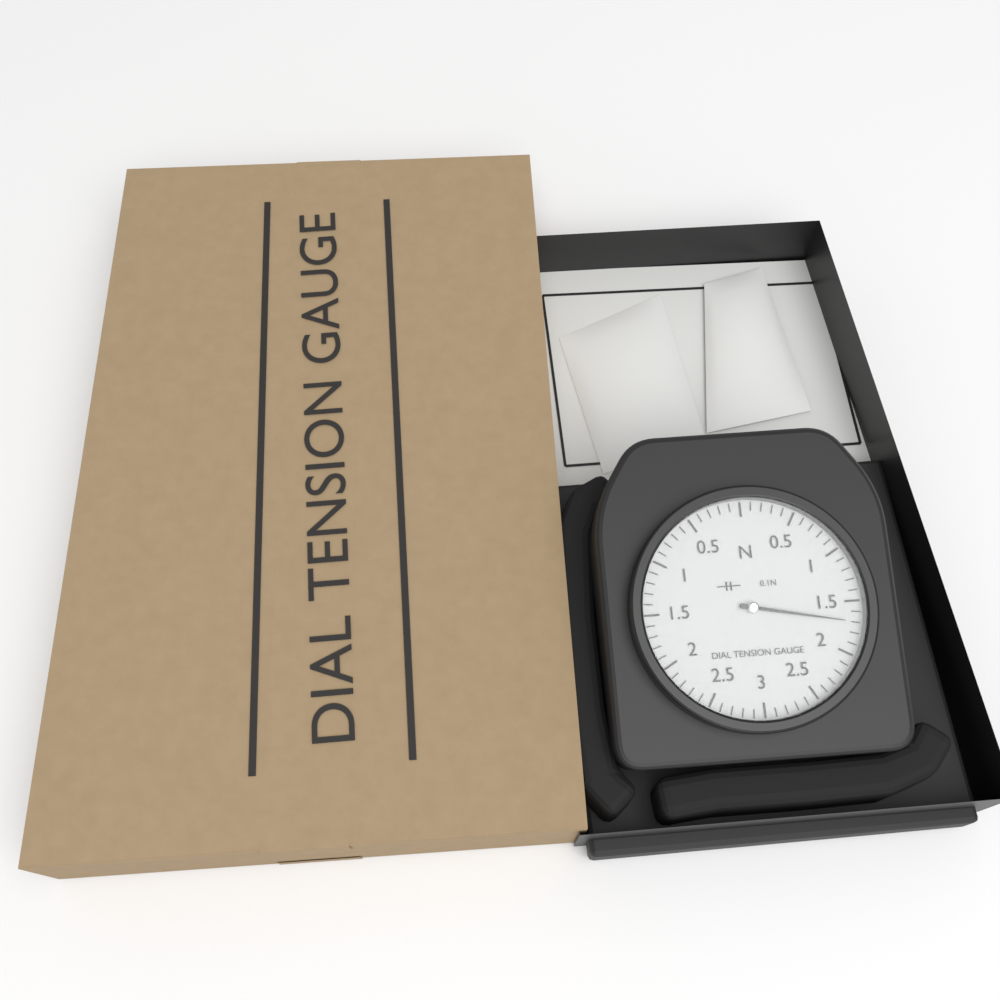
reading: 1.7 N
